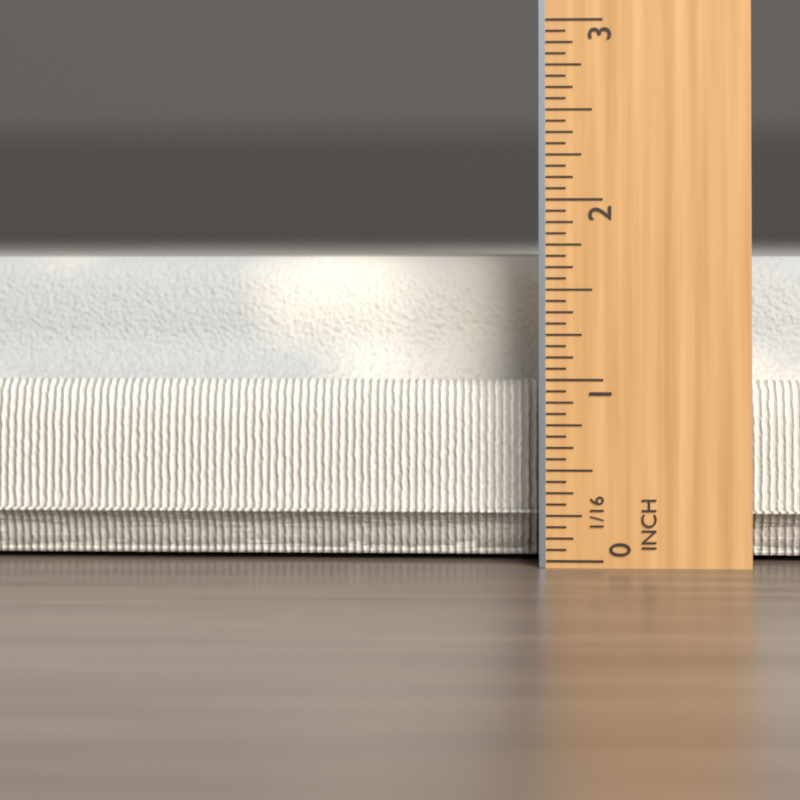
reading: 1.6875 in
